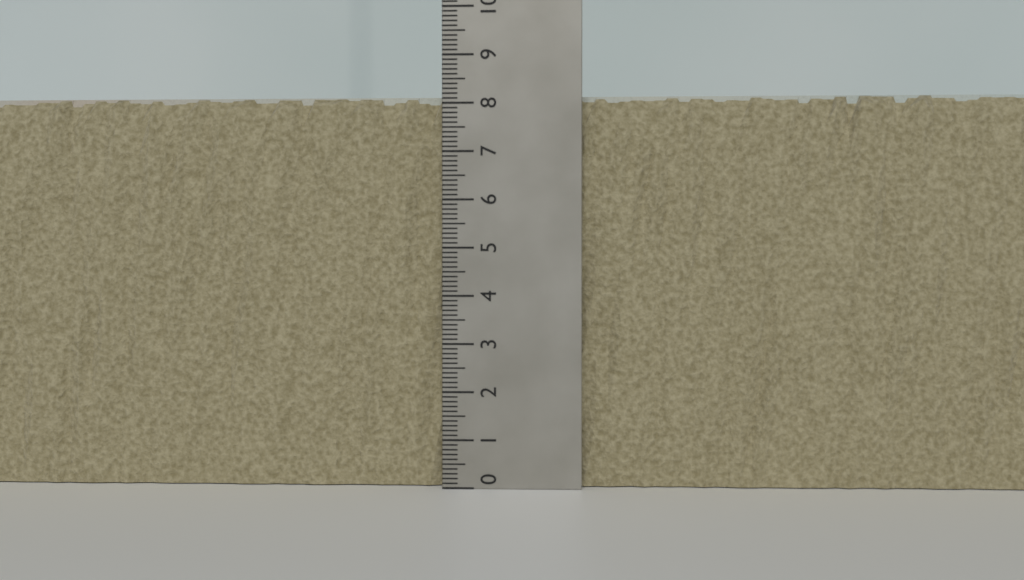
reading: 8.2 (no unit)
